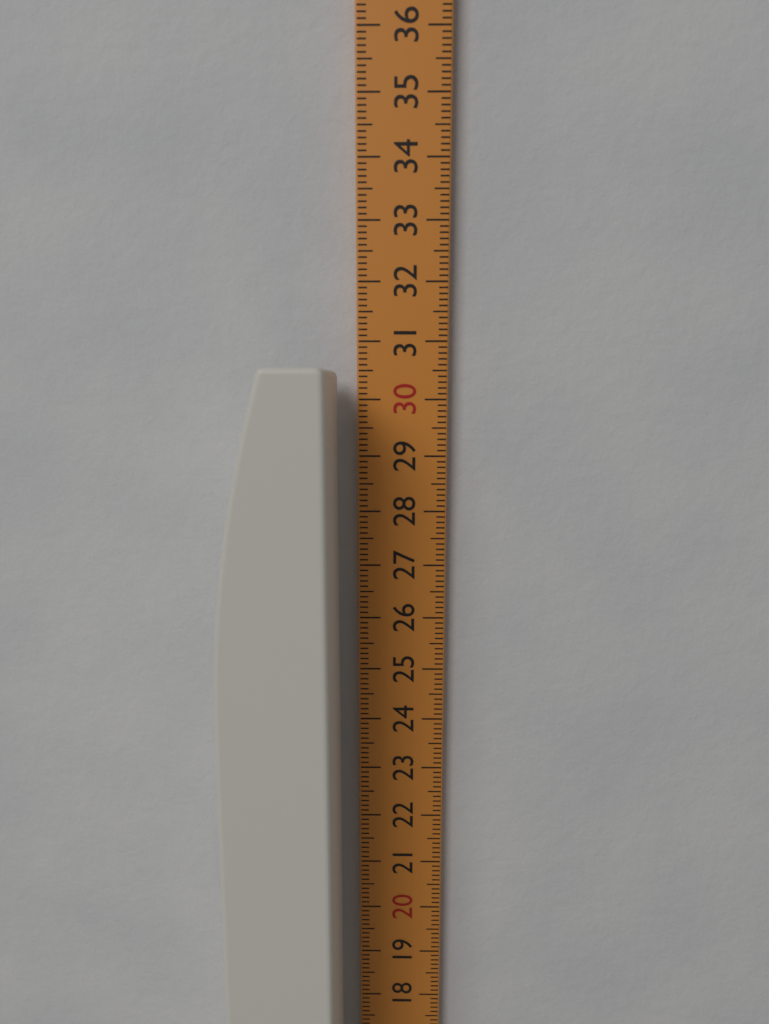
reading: 30.5 cm
